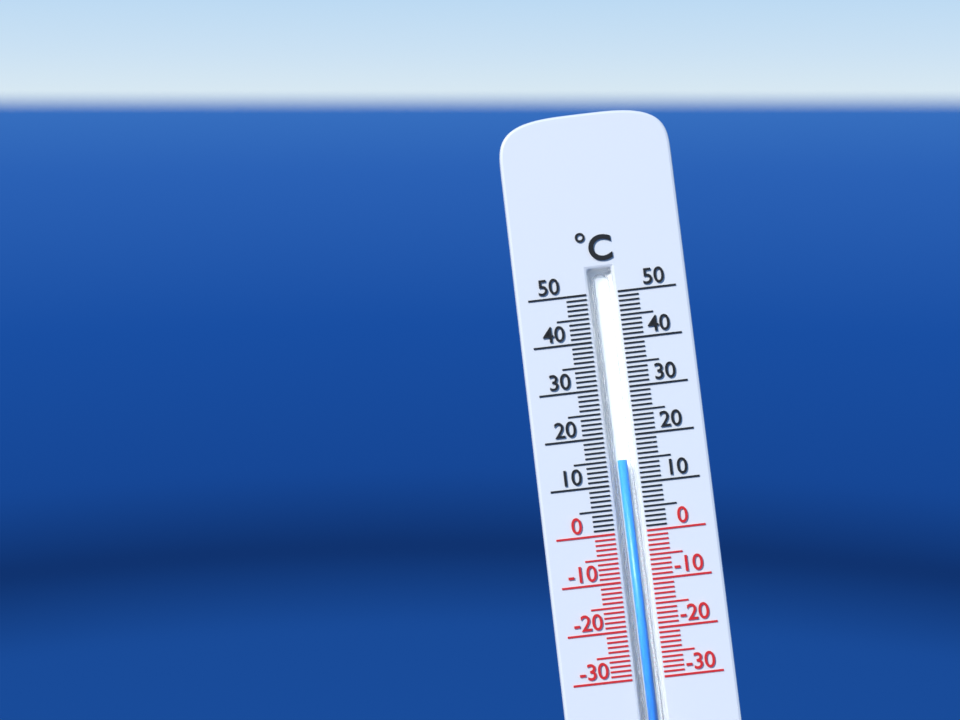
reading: 15 °C
